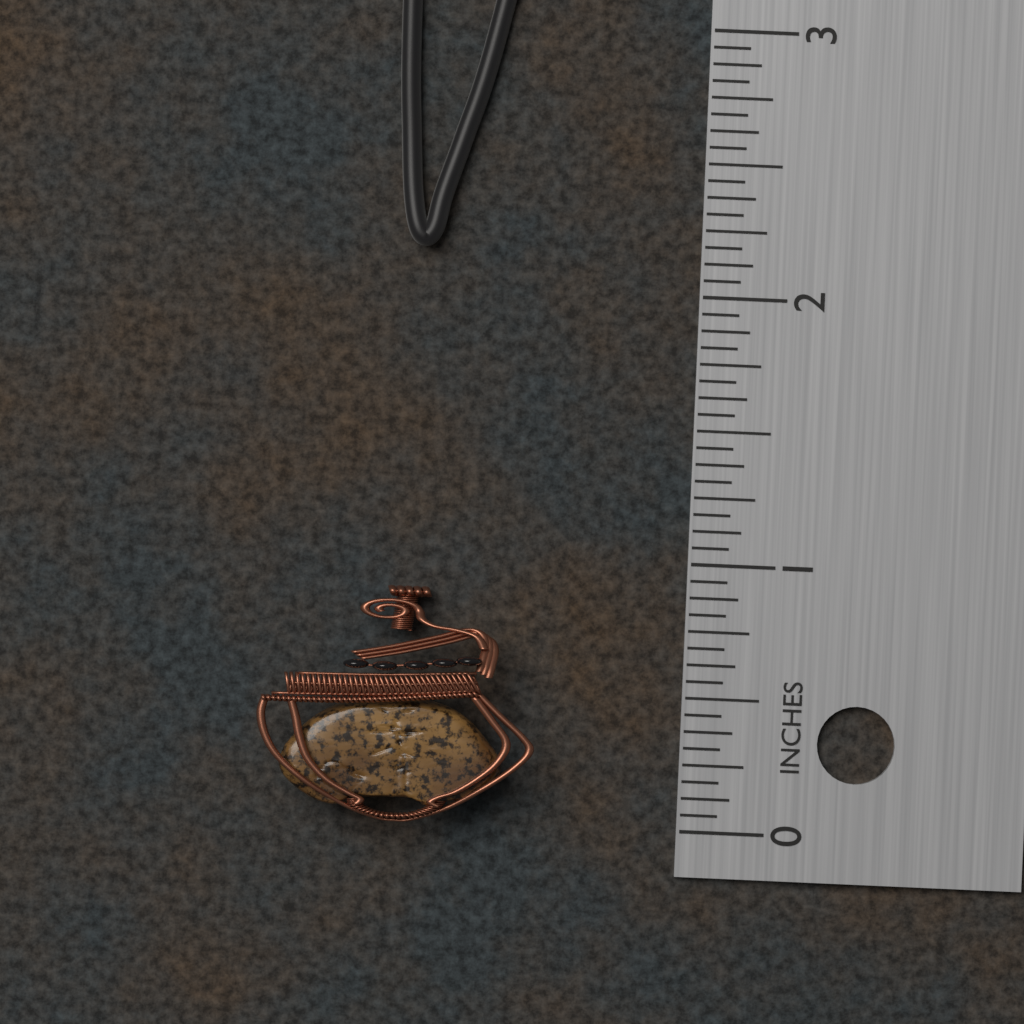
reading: 0.8750 in
